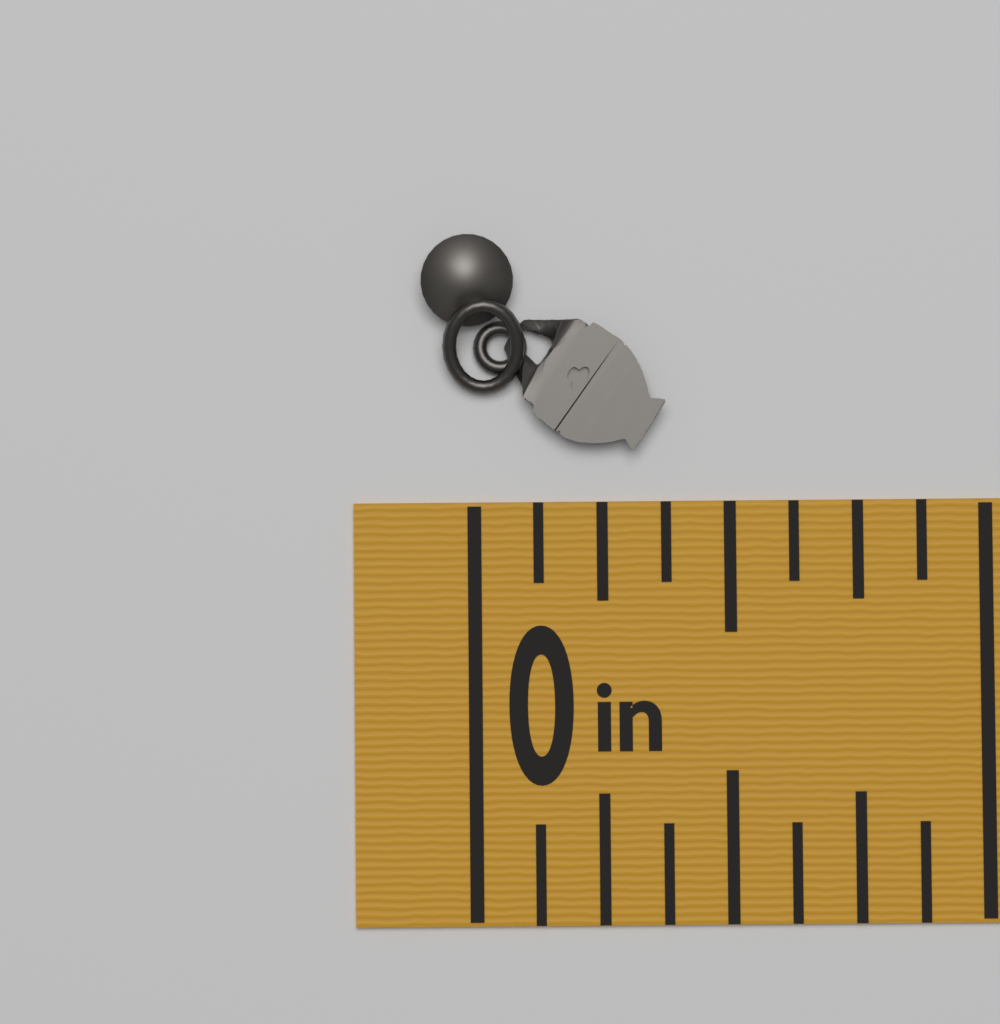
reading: 0.375 in
